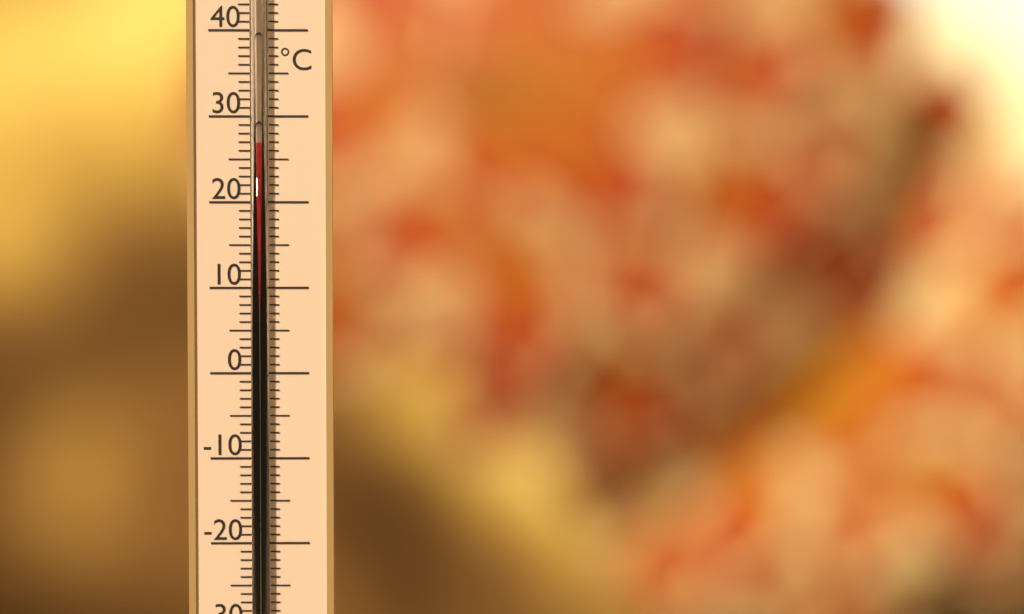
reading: 27 °C
